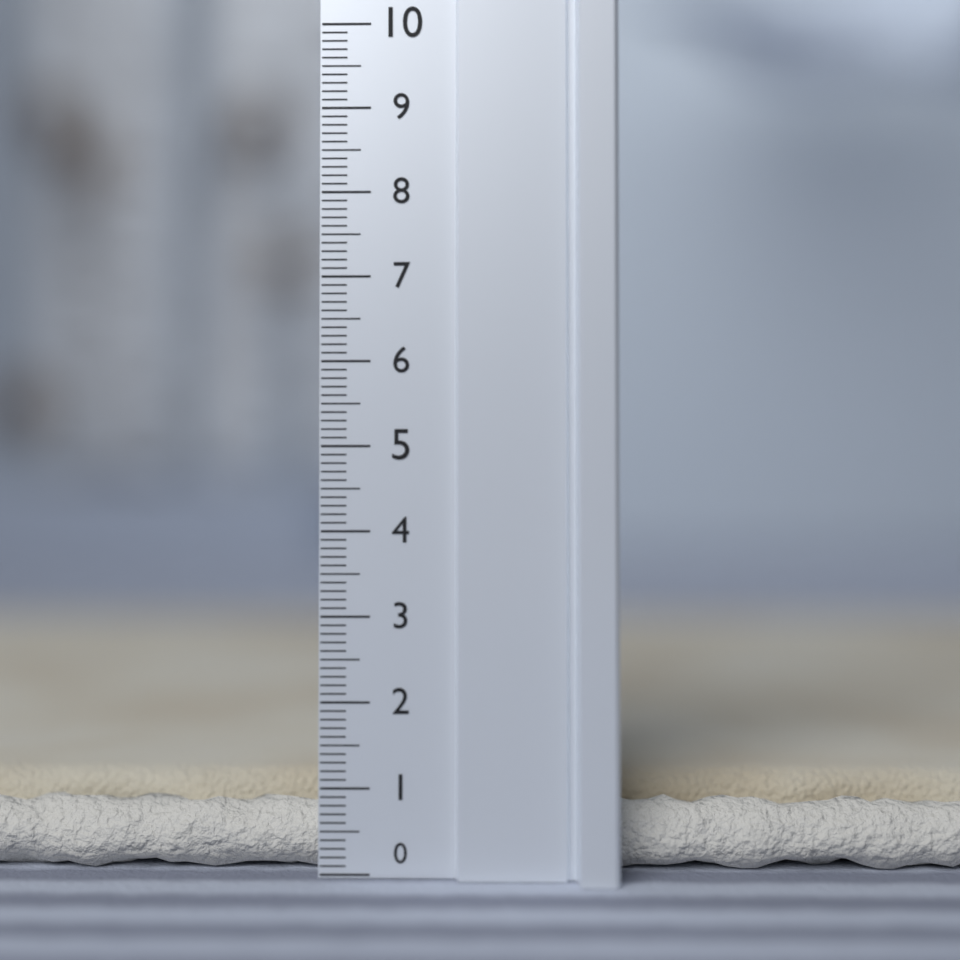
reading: 1.0 (no unit)
